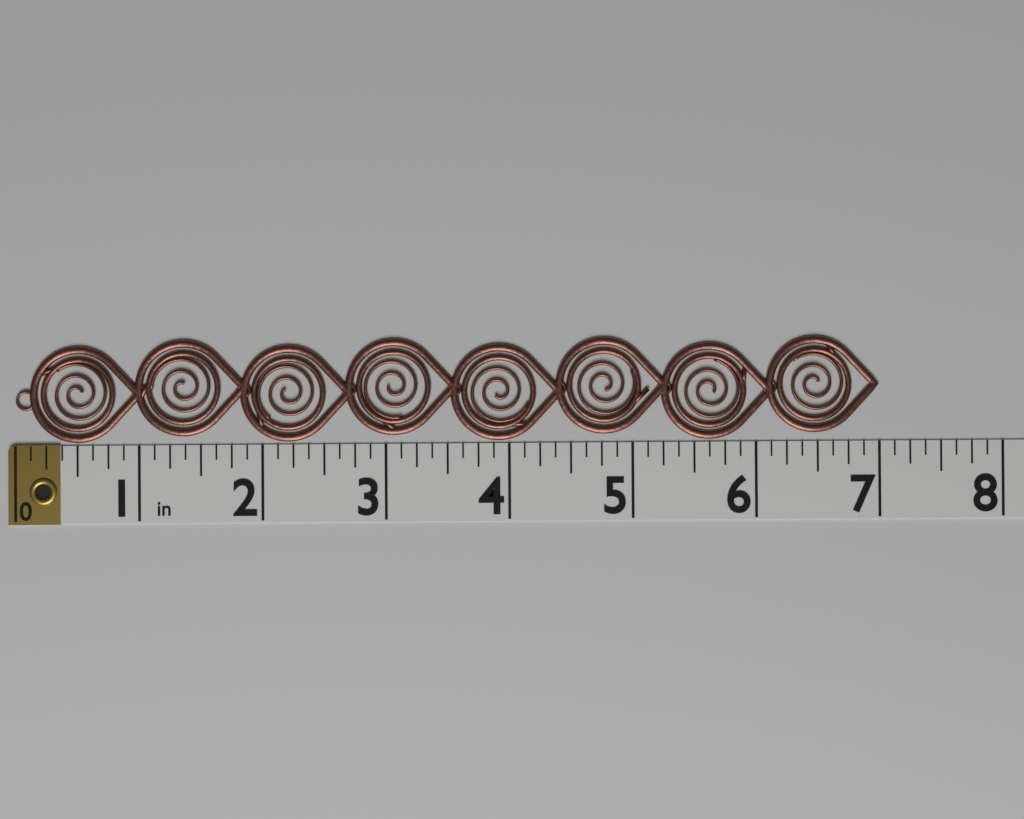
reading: 7.000 in
